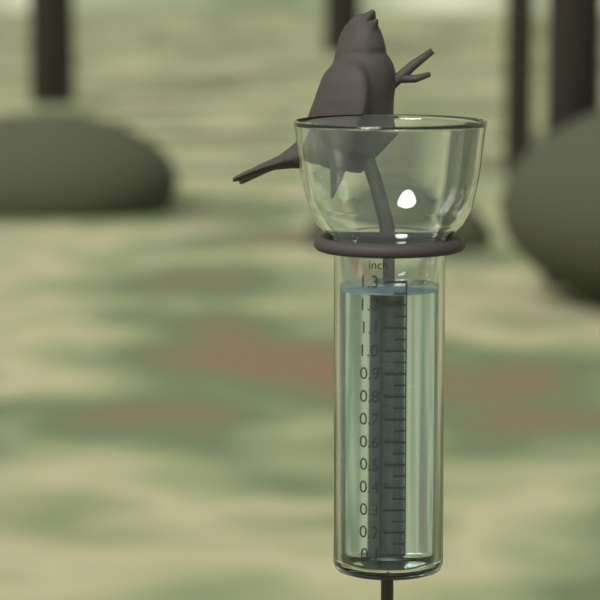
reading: 1.25 inch
